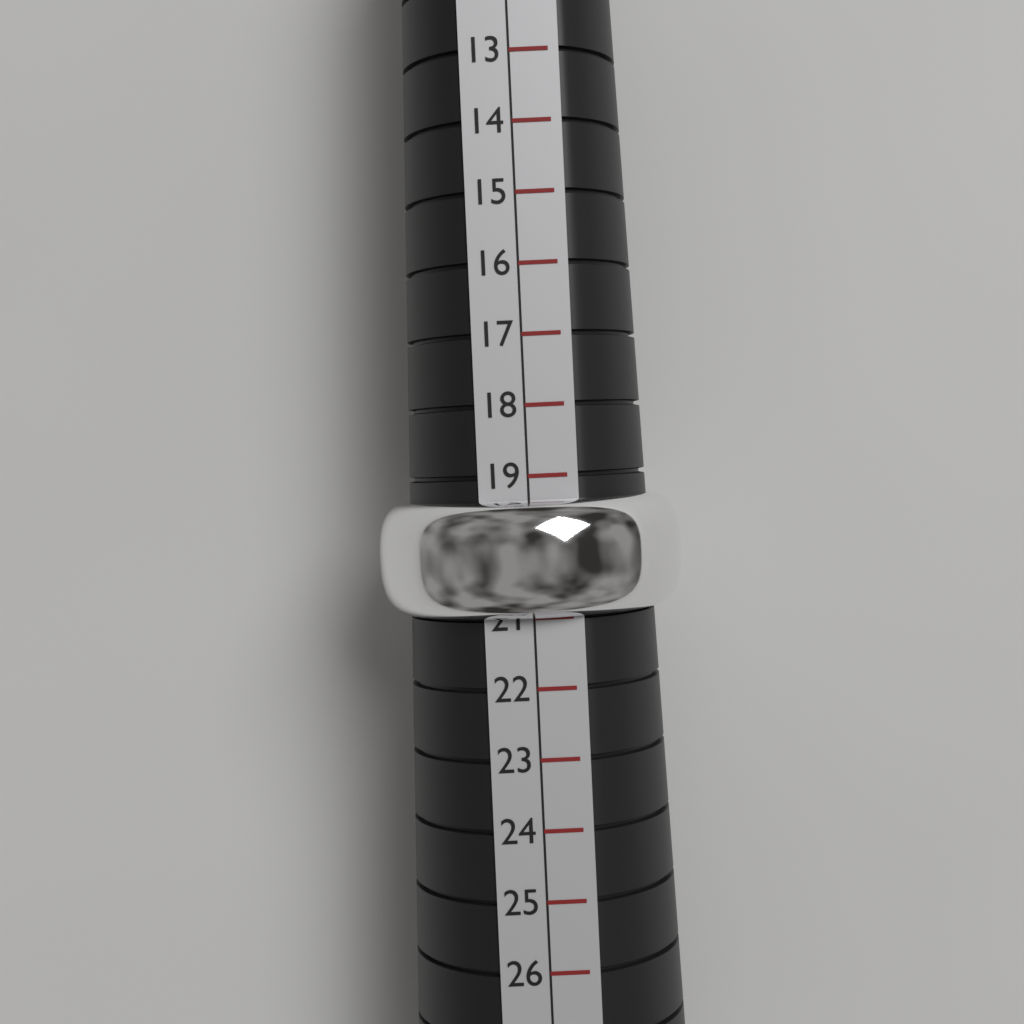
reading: 21 (no unit)
